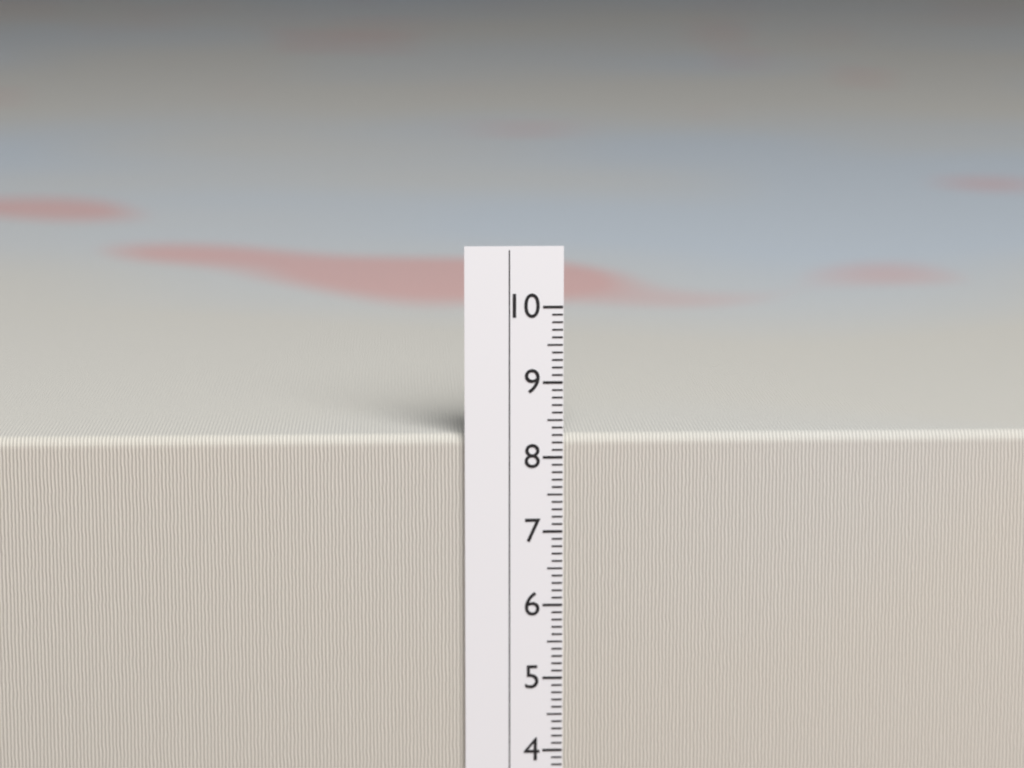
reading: 8.3 cm
